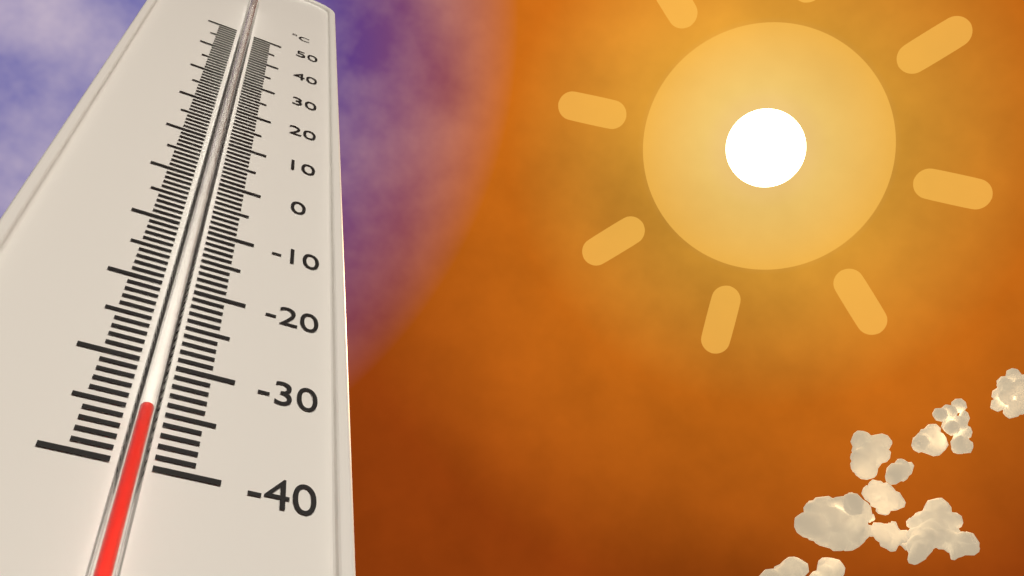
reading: -36 °C
